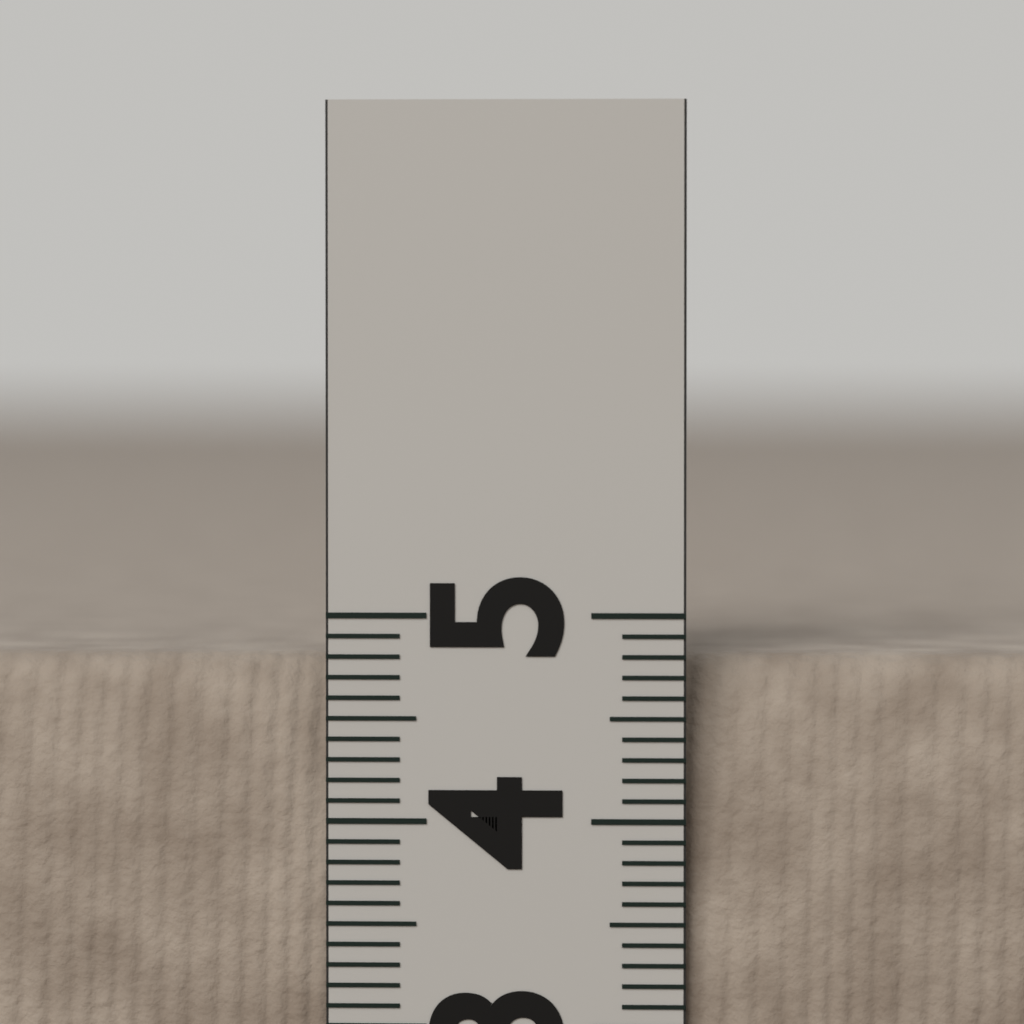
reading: 4.8 (no unit)
